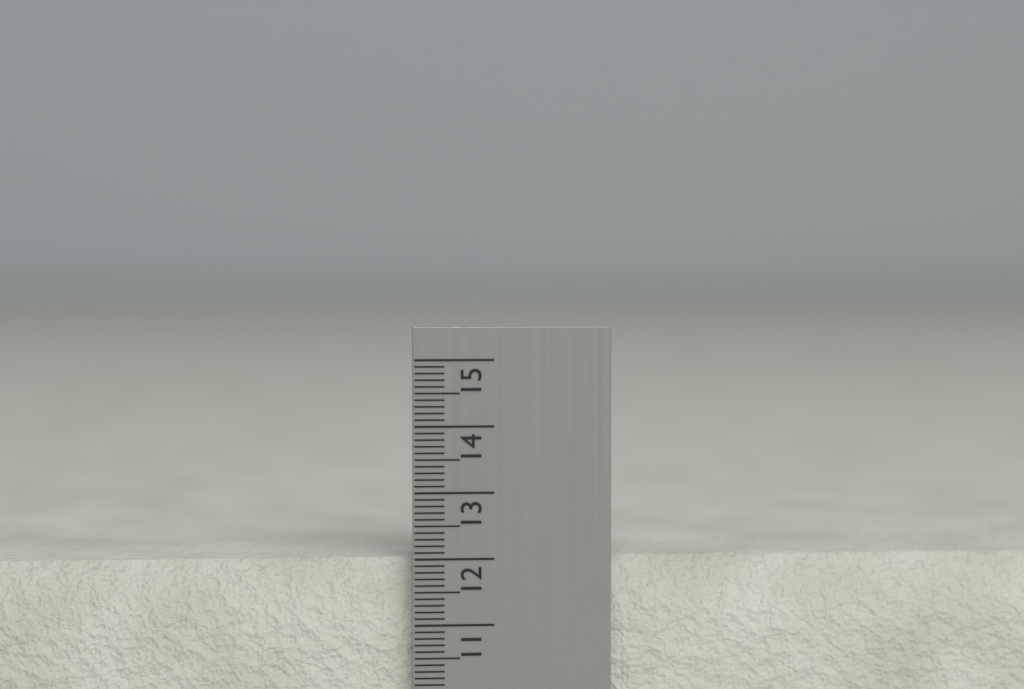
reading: 12.0 cm
